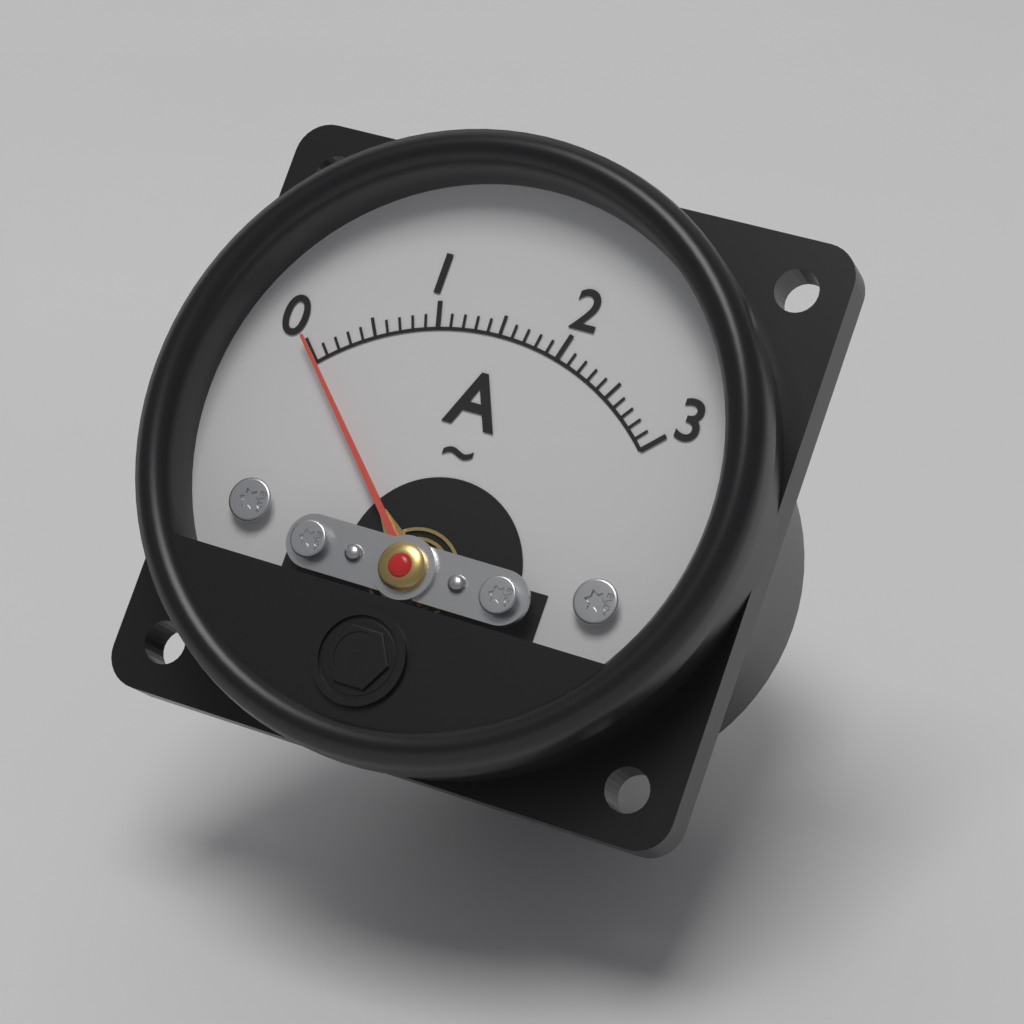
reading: 0.0 A
